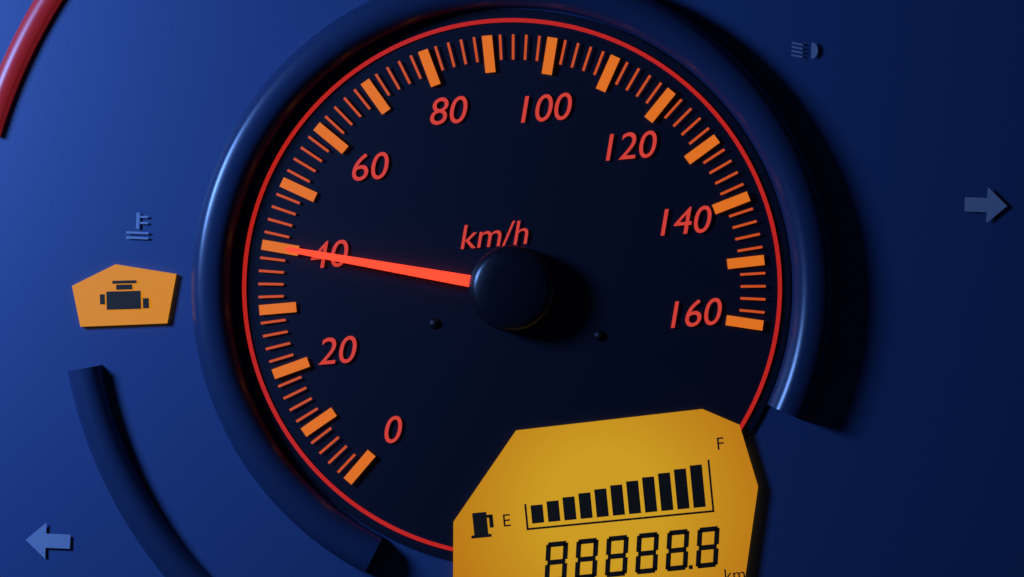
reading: 40 km/h
